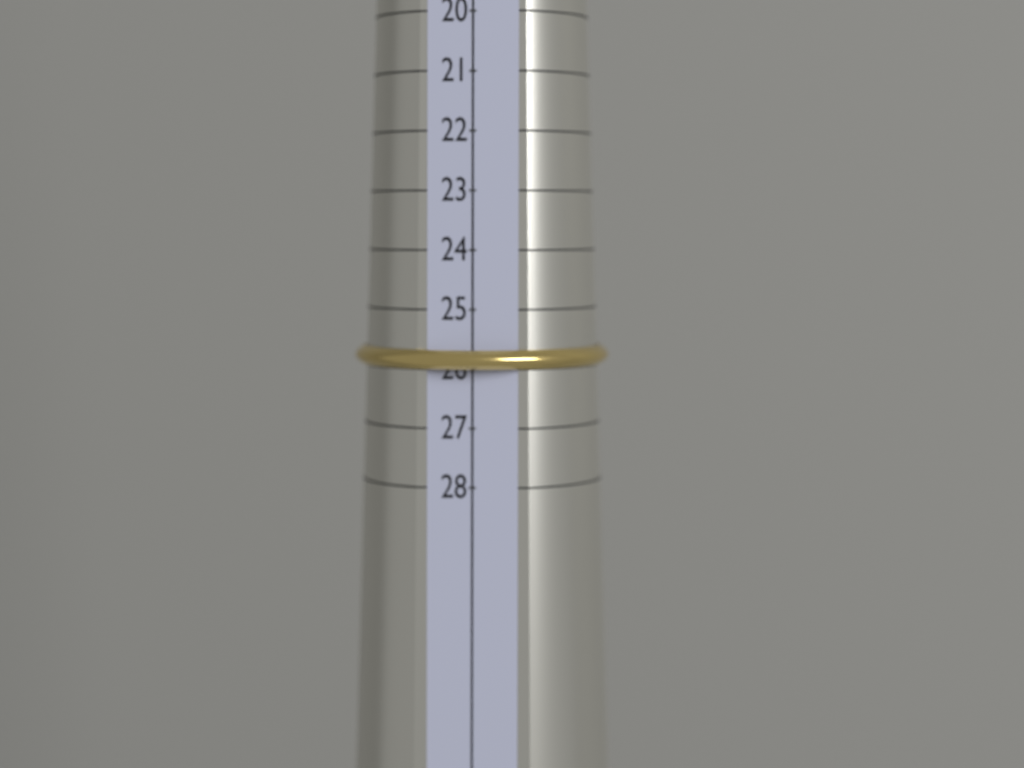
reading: 26 (no unit)
